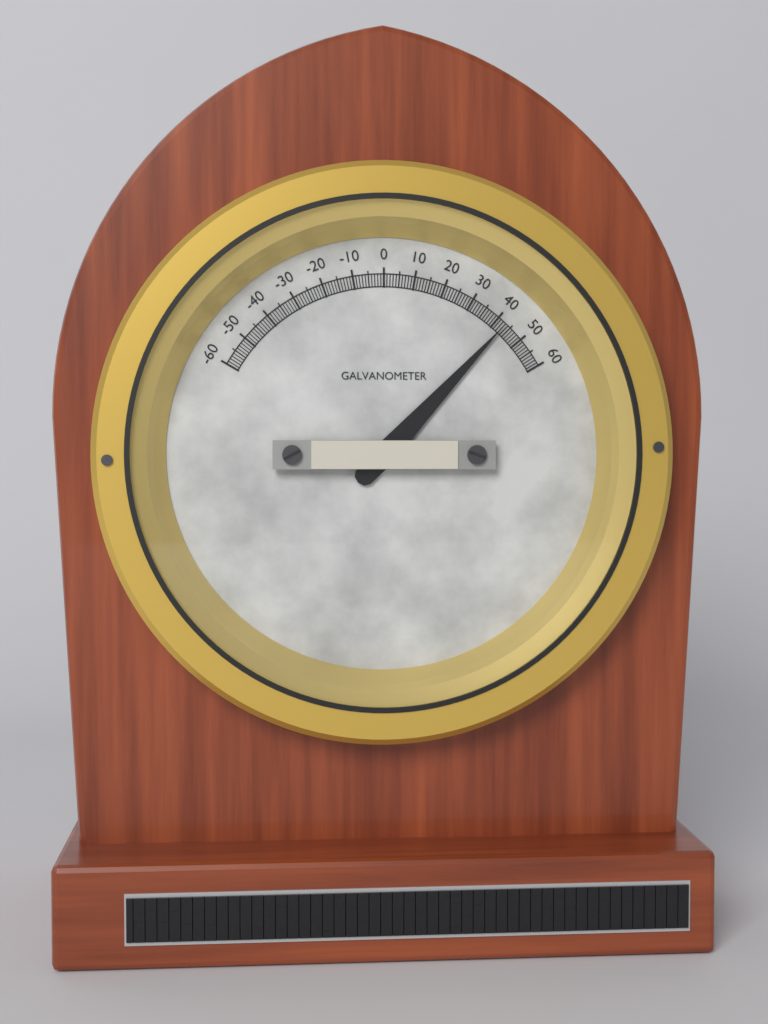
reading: 43 (no unit)
